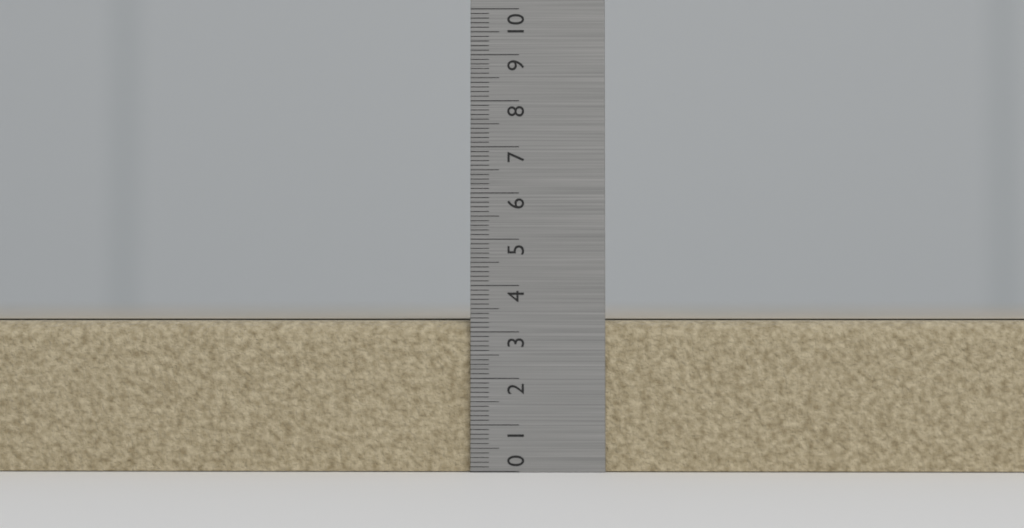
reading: 3.3 (no unit)
